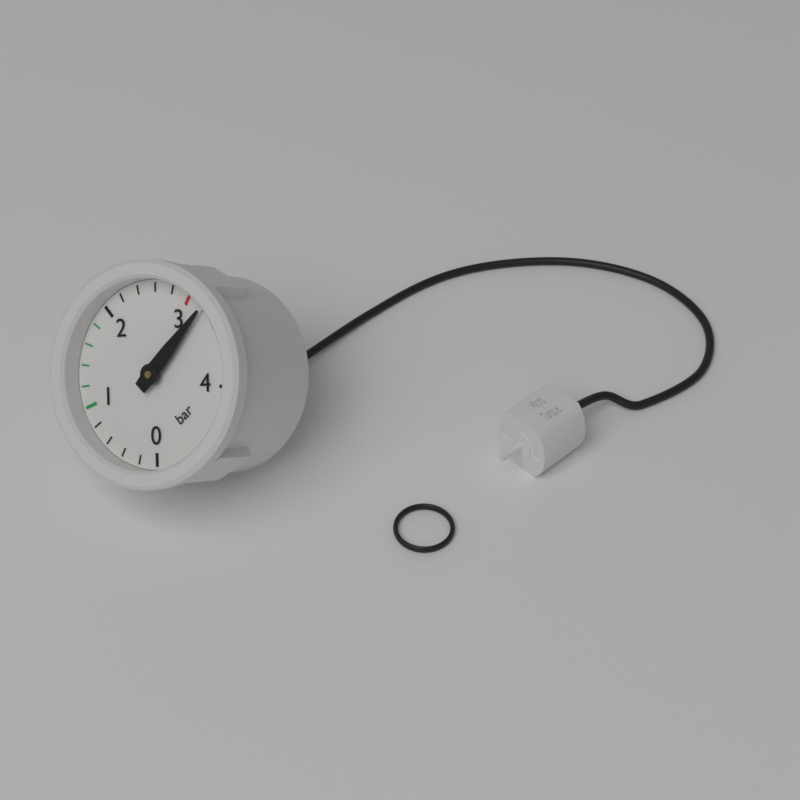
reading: 3.2 bar
